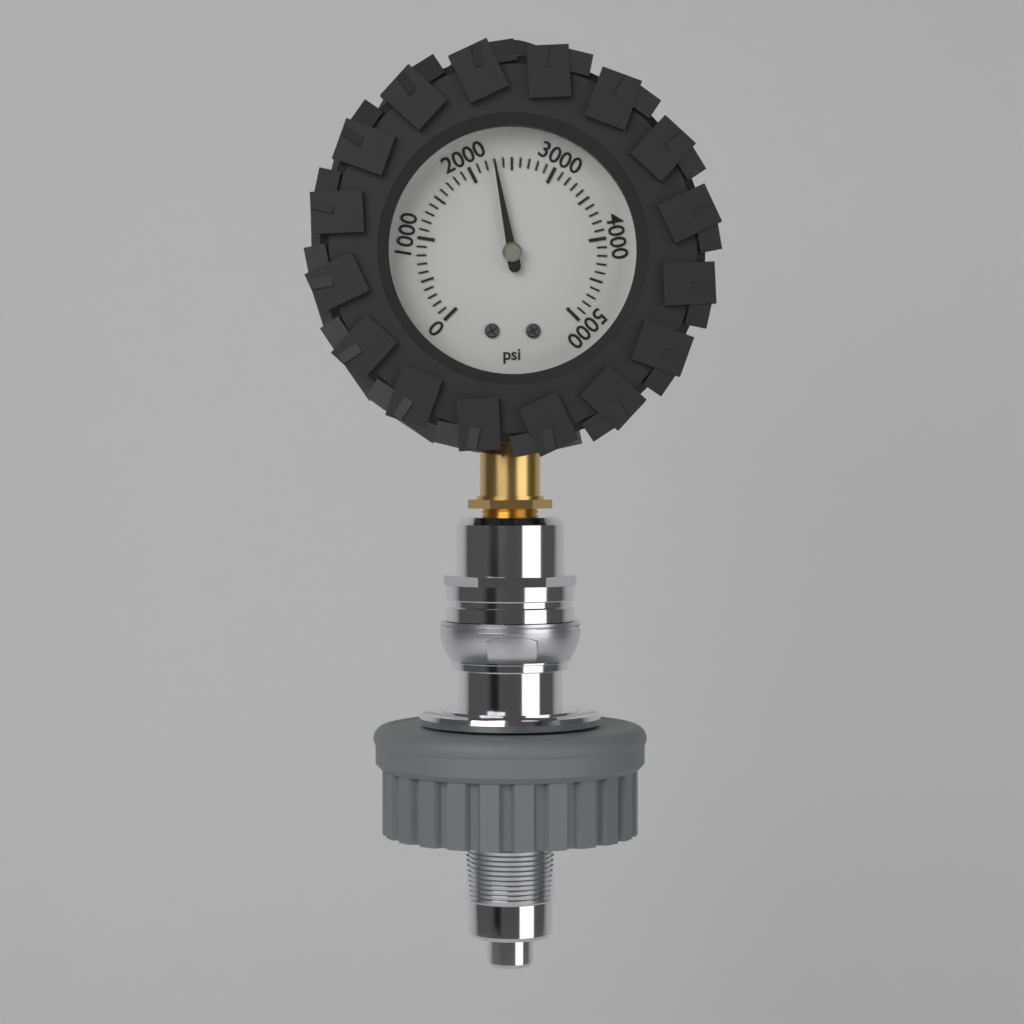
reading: 2300 psi
